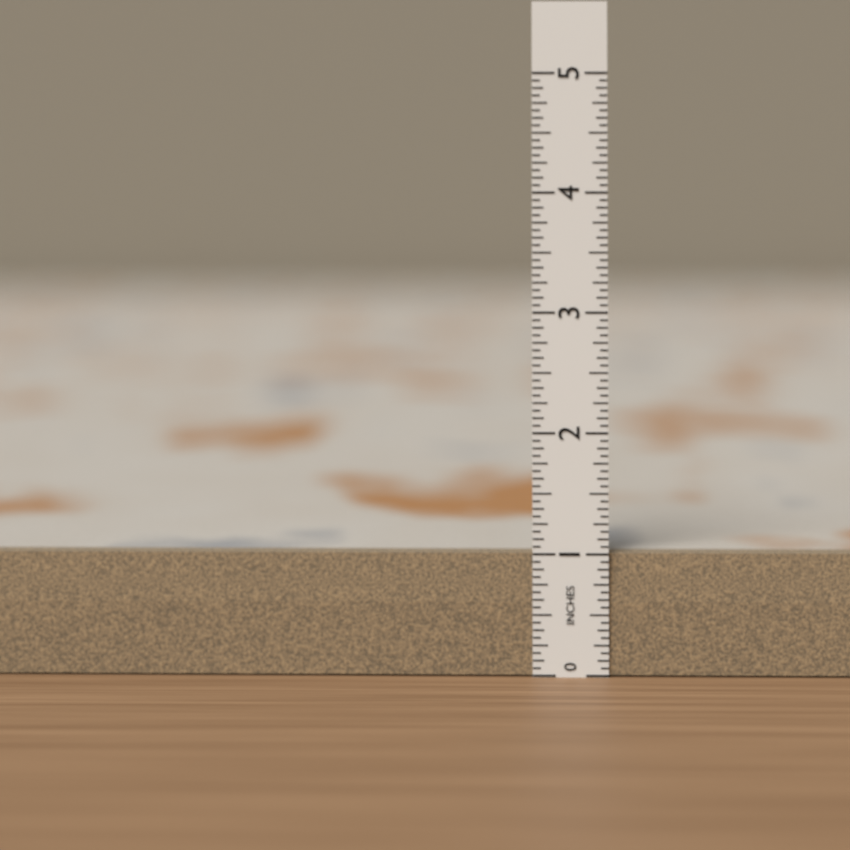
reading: 1.0000 in
